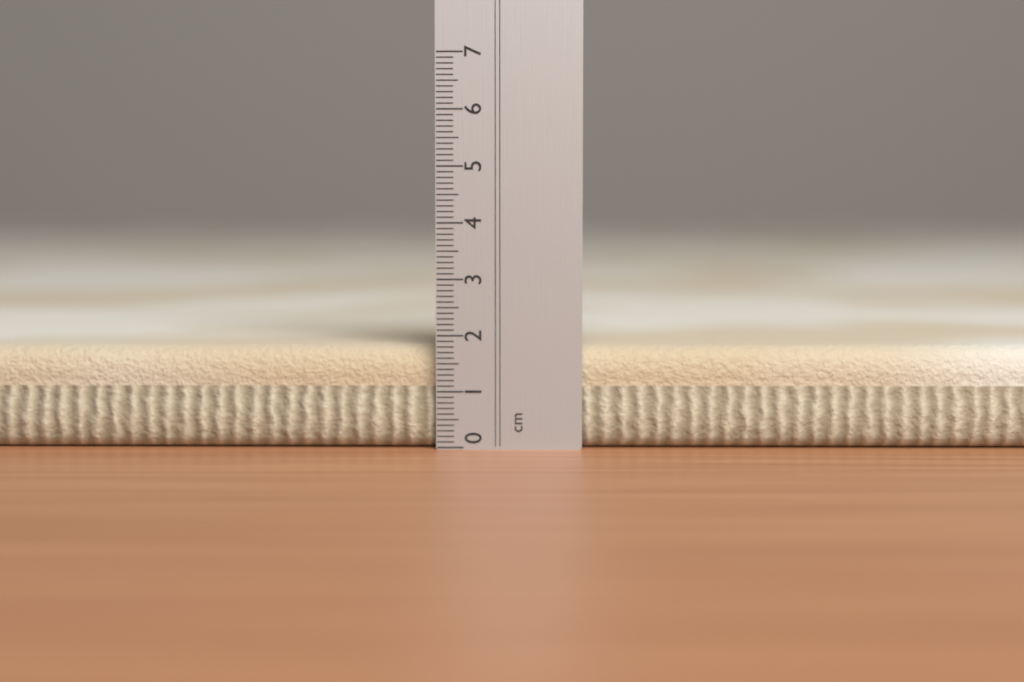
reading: 1.8 cm
